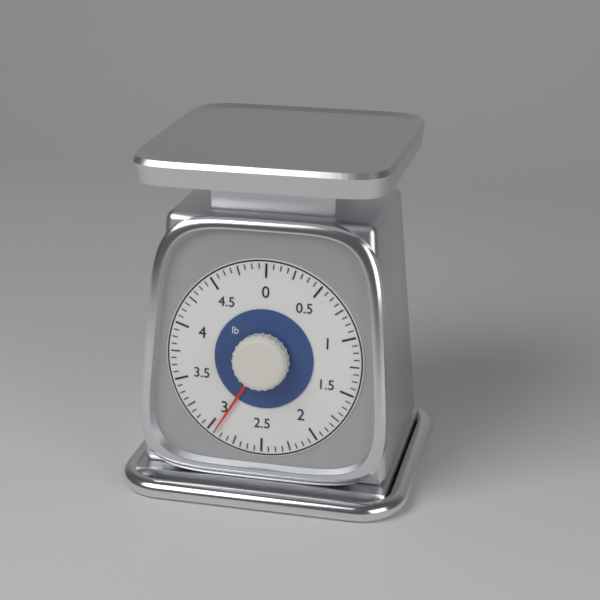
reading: 2.9375 lb
